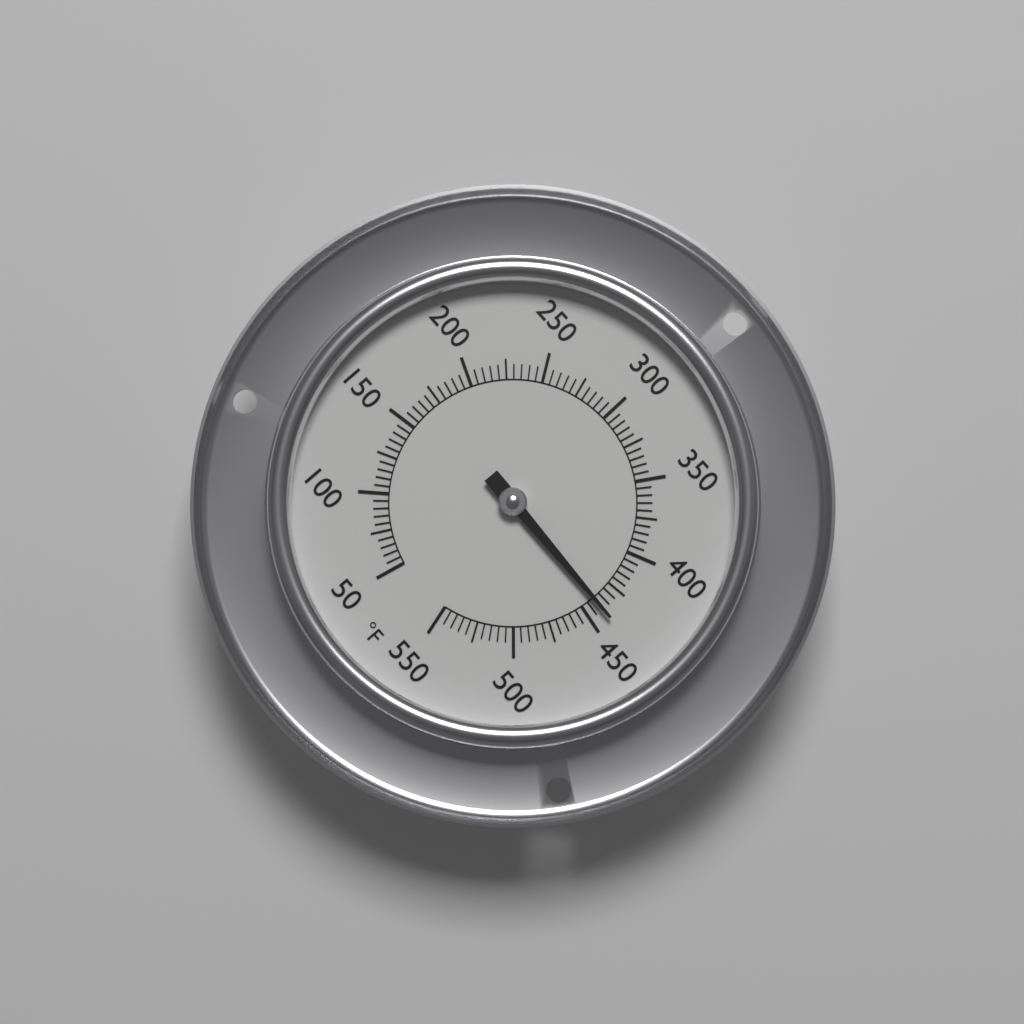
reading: 440 °F
